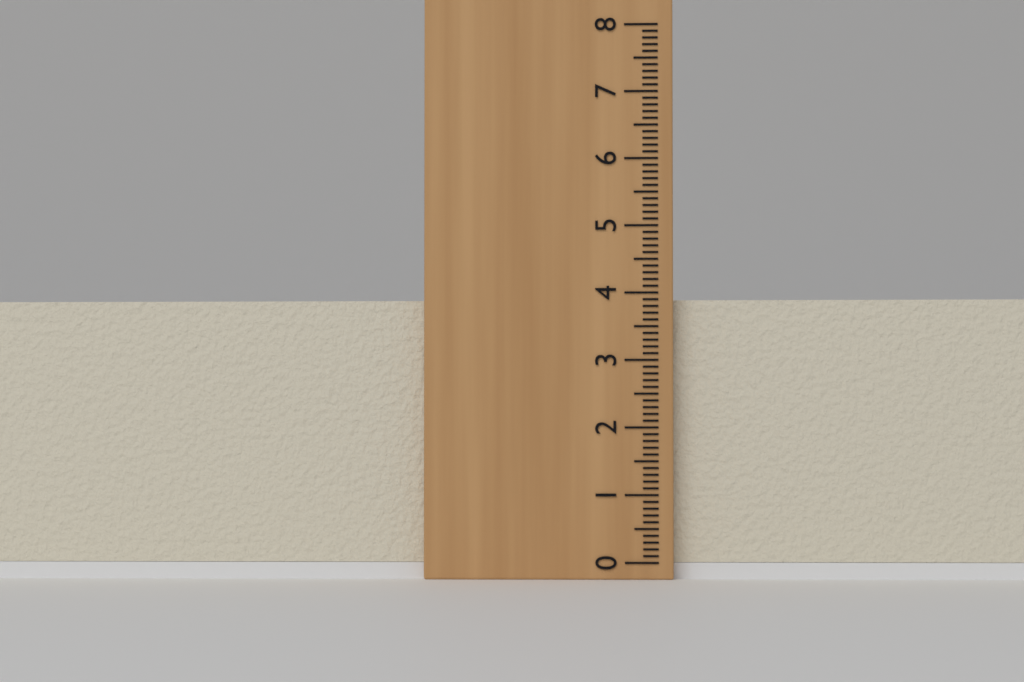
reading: 3.9 (no unit)
